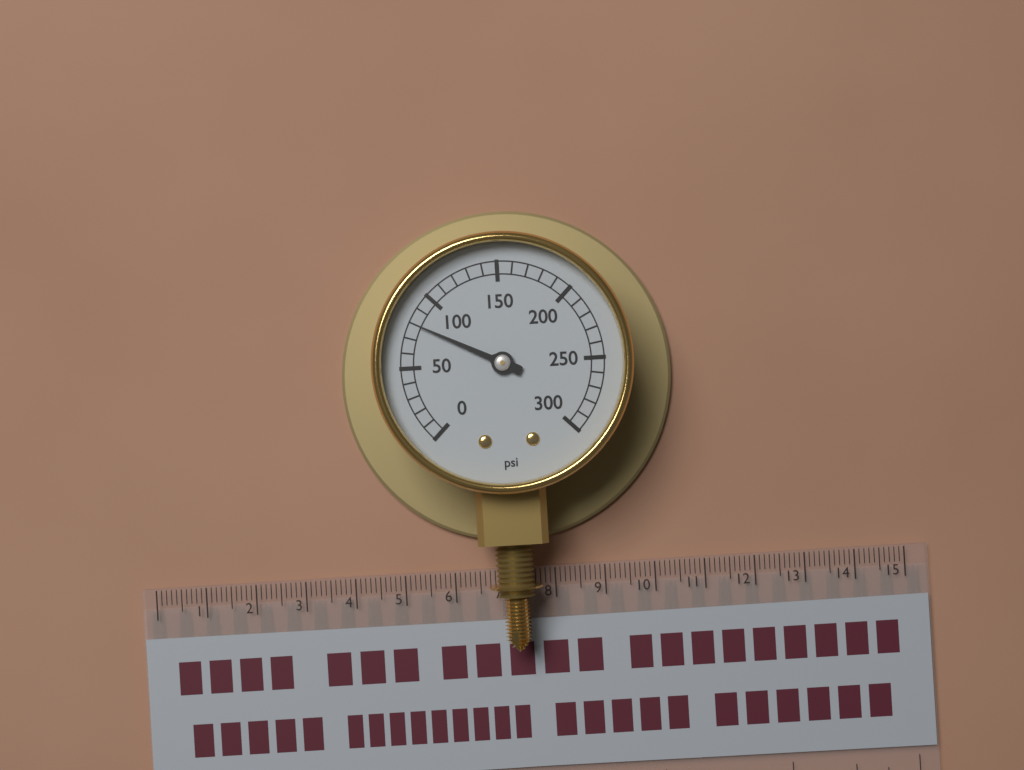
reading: 80 psi
